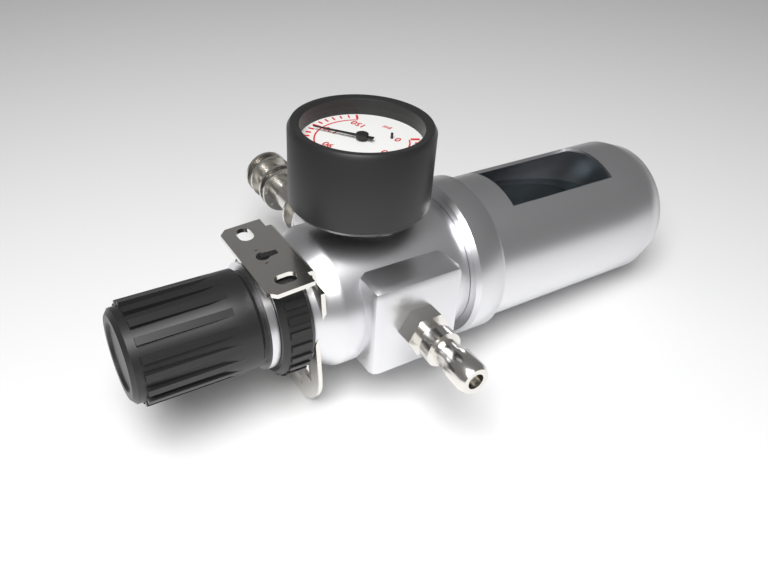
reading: 115 psi
